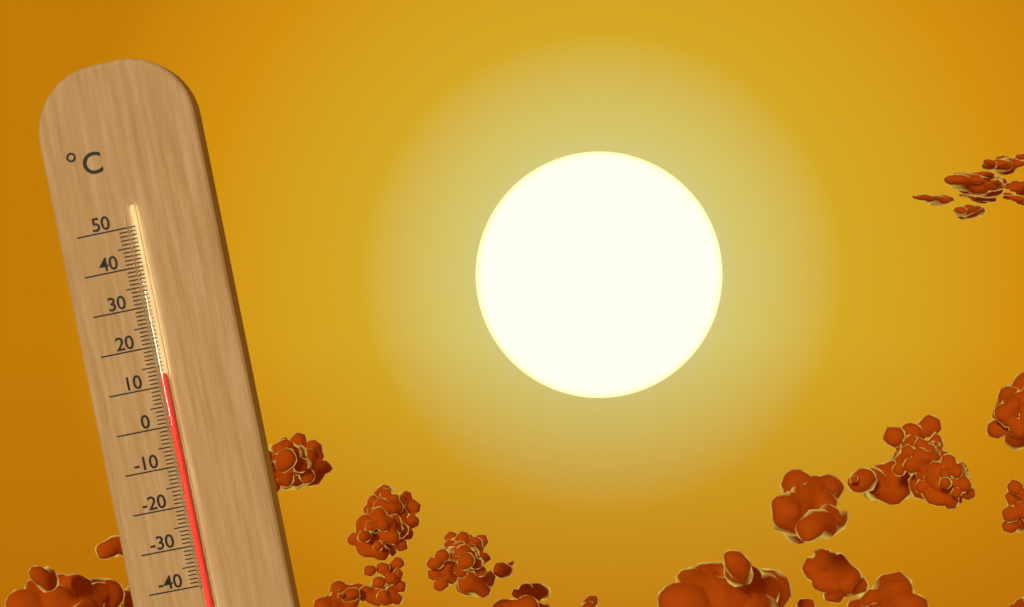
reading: 13 °C
